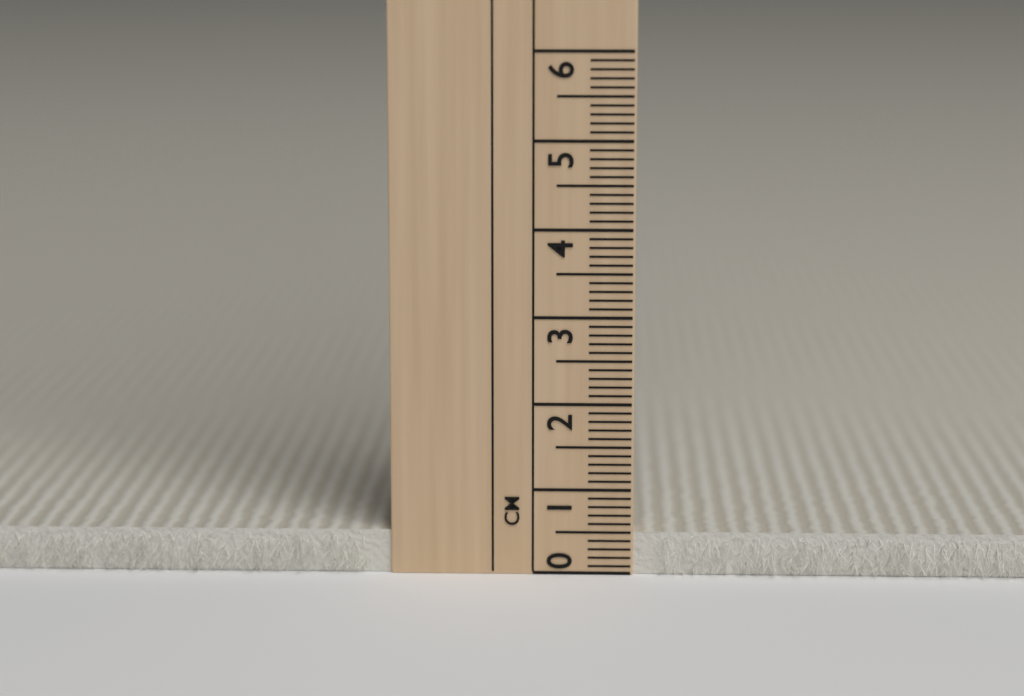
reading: 0.5 cm
